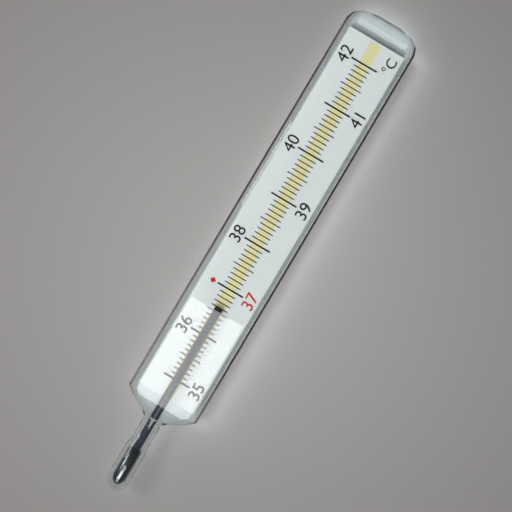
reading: 36.6 °C
